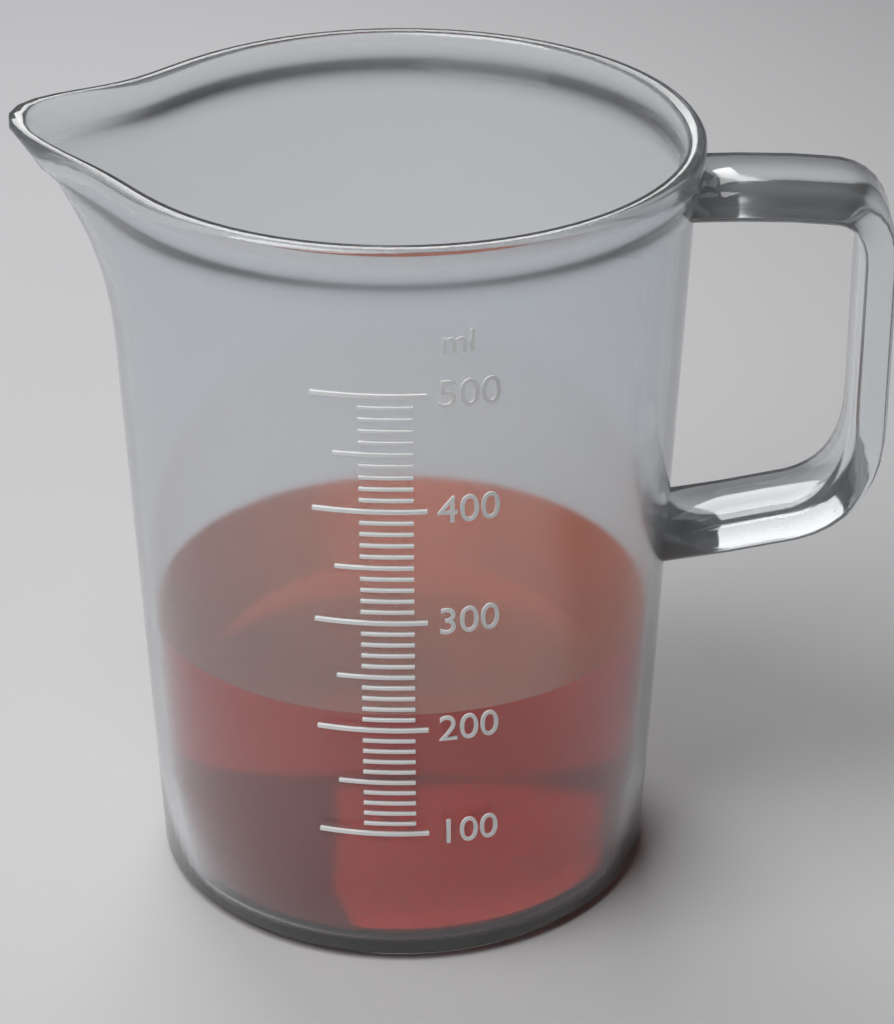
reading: 210 ml
